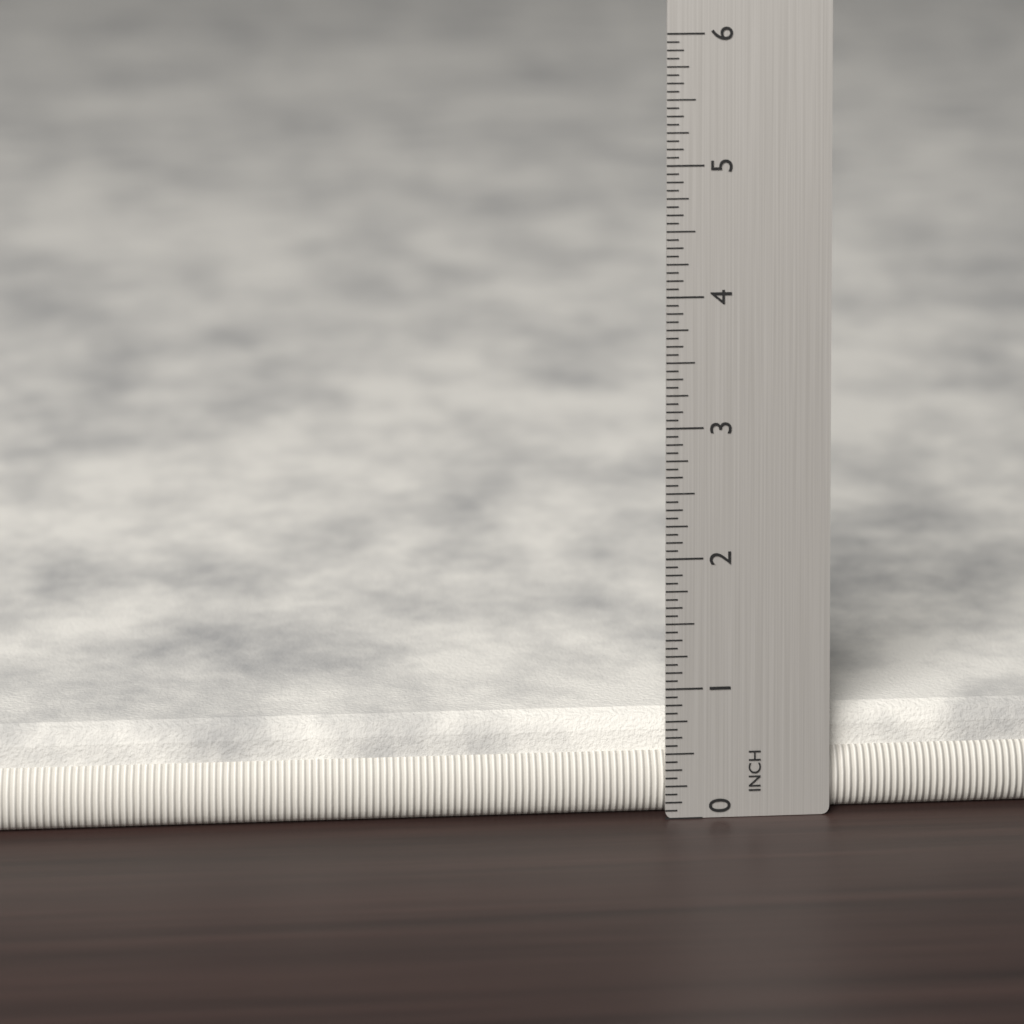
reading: 0.7500 in
